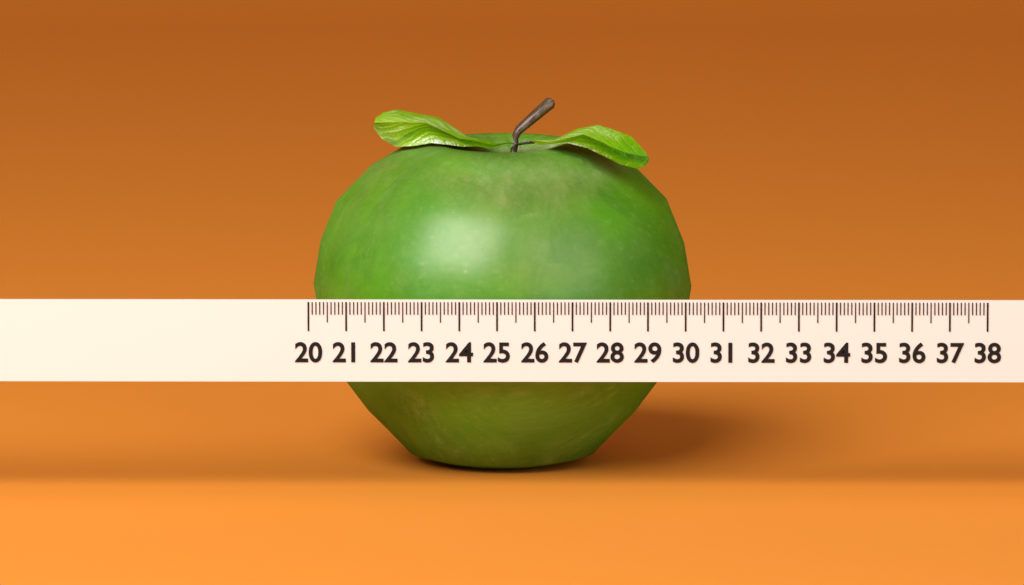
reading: 30.2 (no unit)
